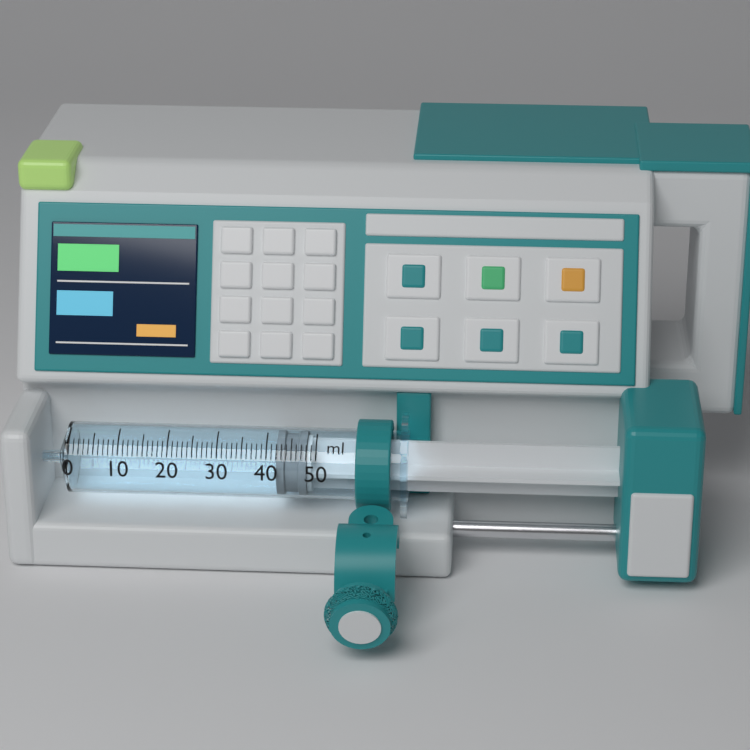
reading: 42 ml
